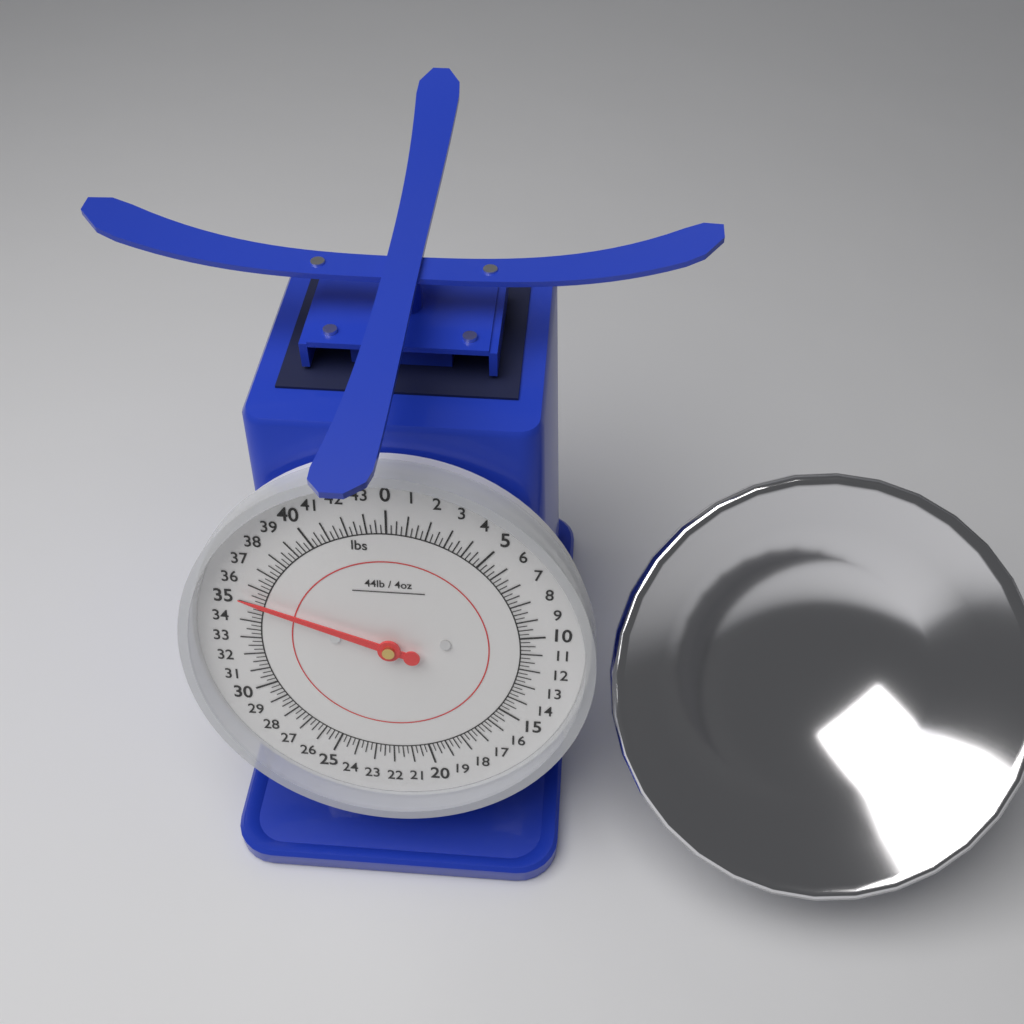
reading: 35.25 lbs
